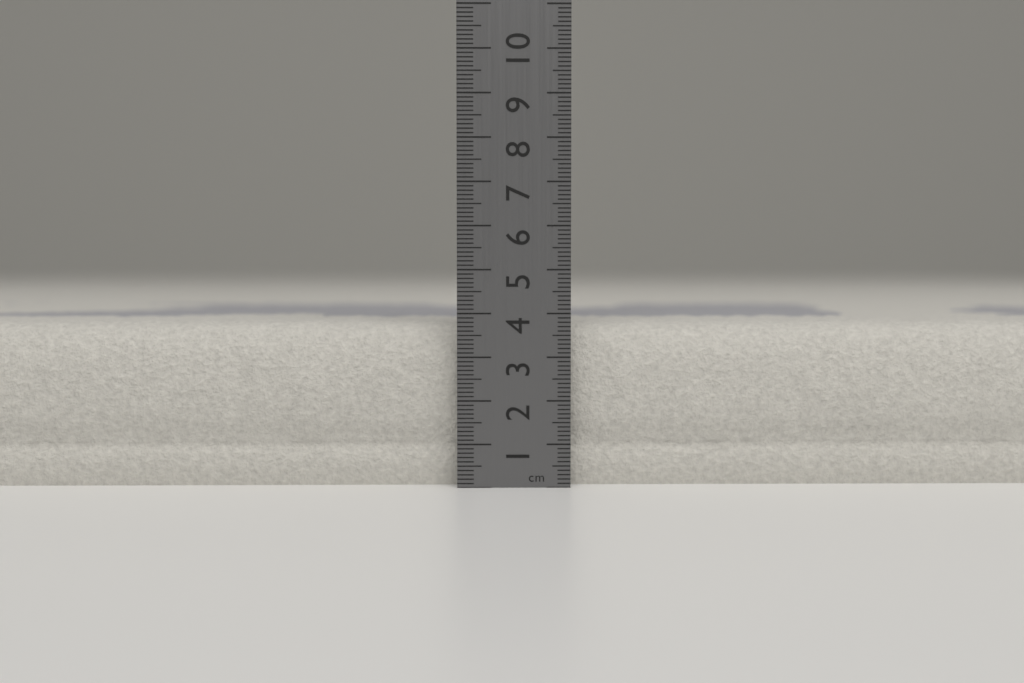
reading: 3.8 cm
